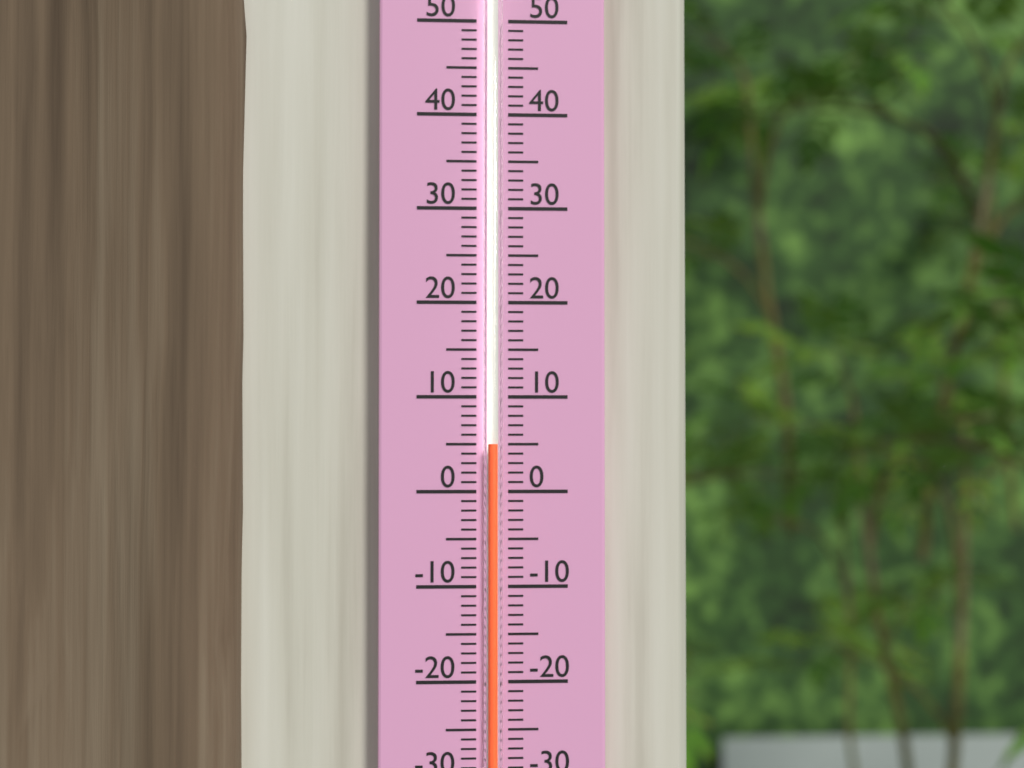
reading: 5 (no unit)
